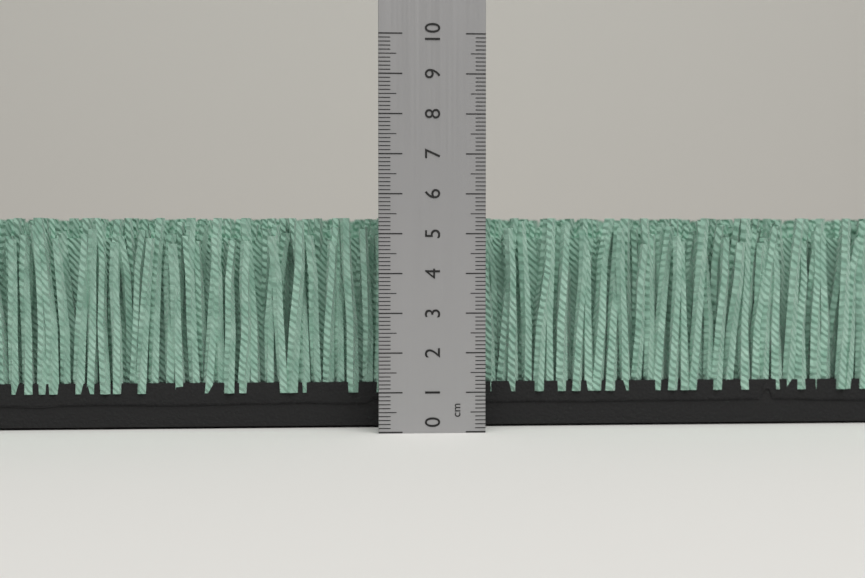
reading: 5.4 cm
